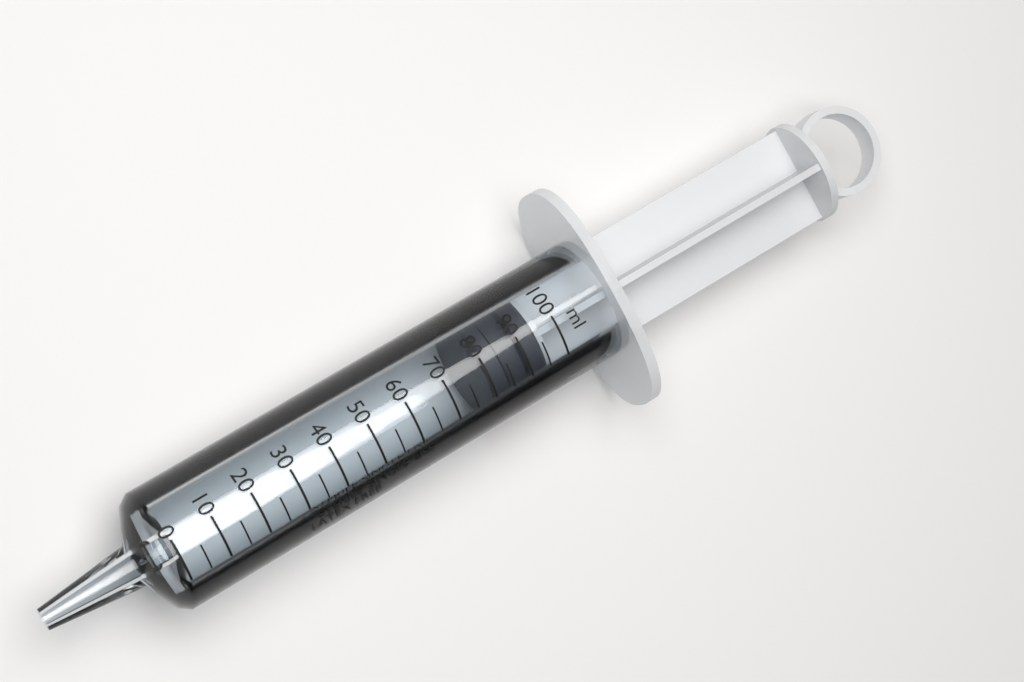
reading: 80 ml
